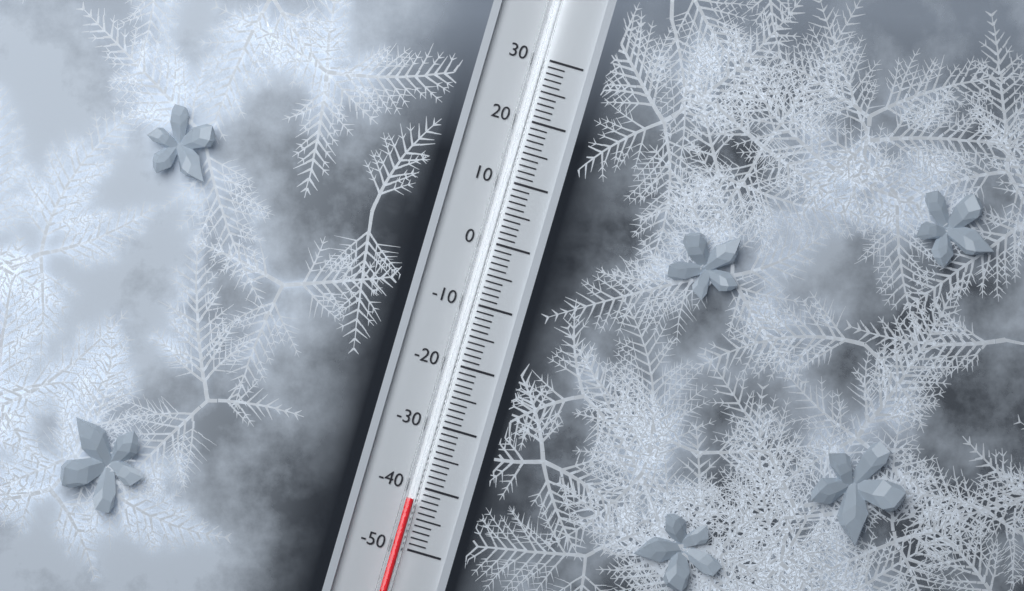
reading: -42 (no unit)
